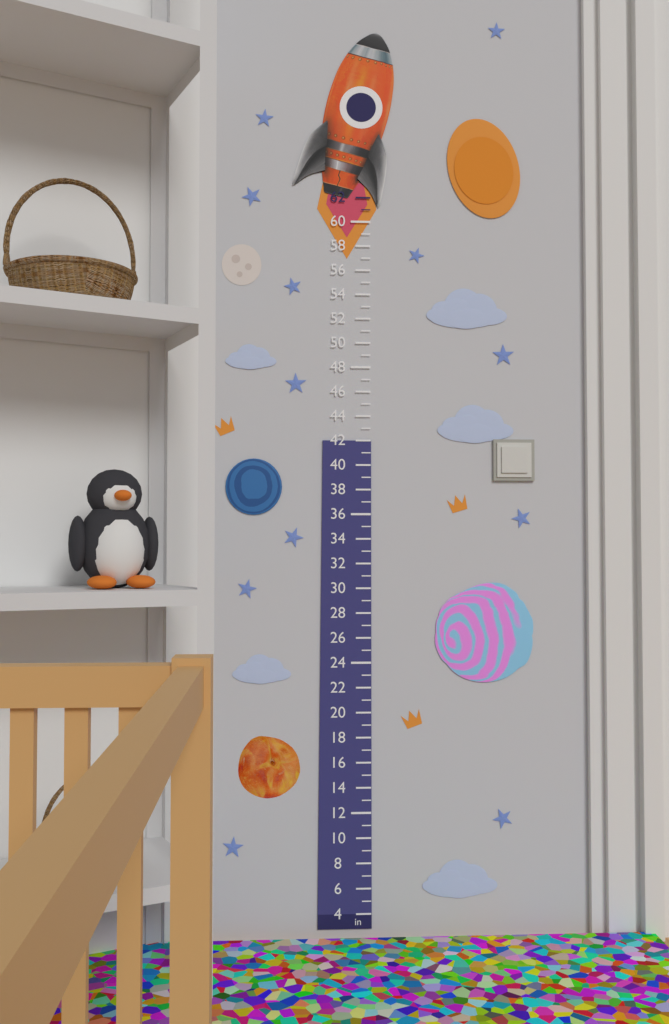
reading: 42 in
